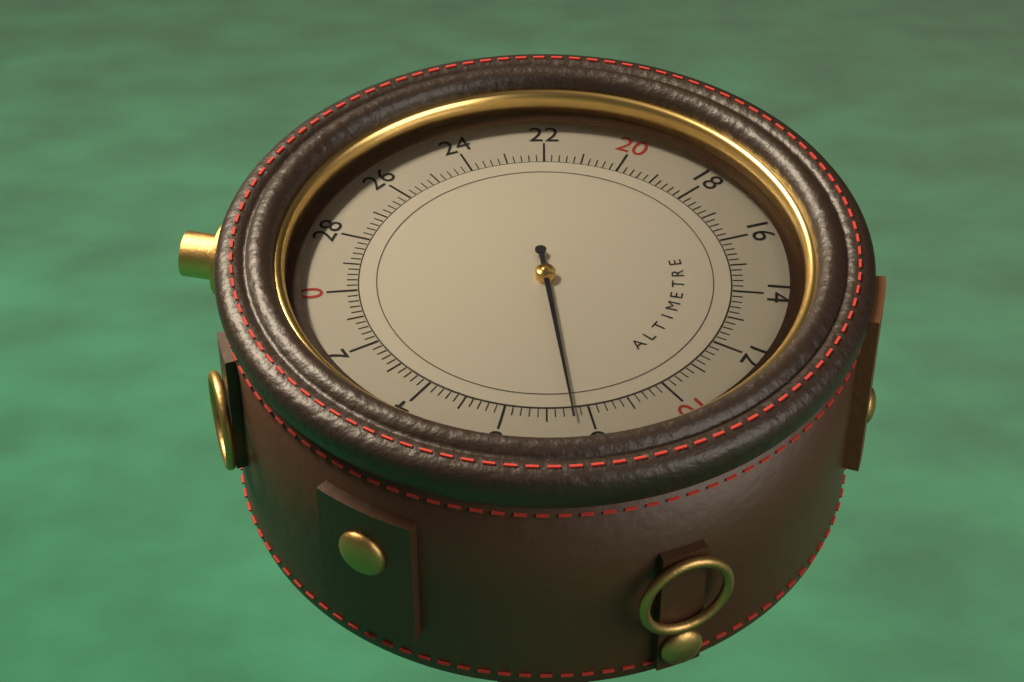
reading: 7.6 (no unit)
